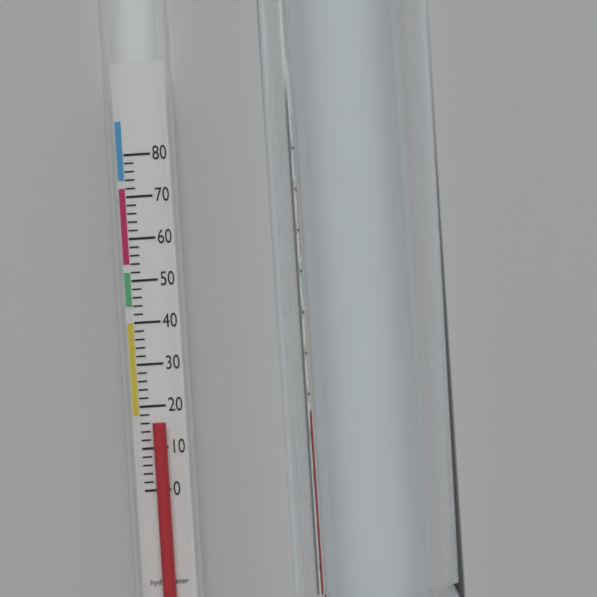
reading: 16 (no unit)
